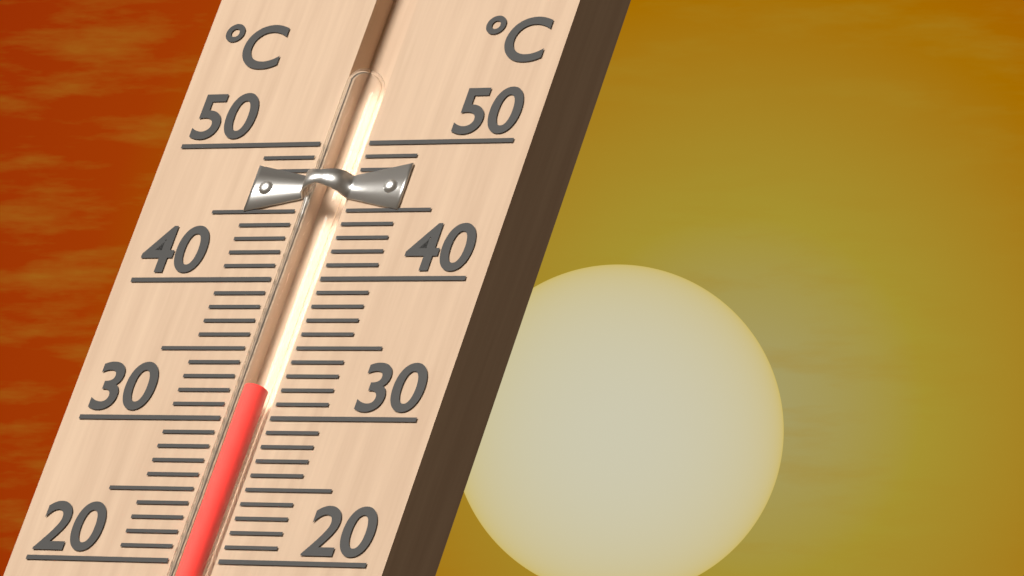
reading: 32 °C
